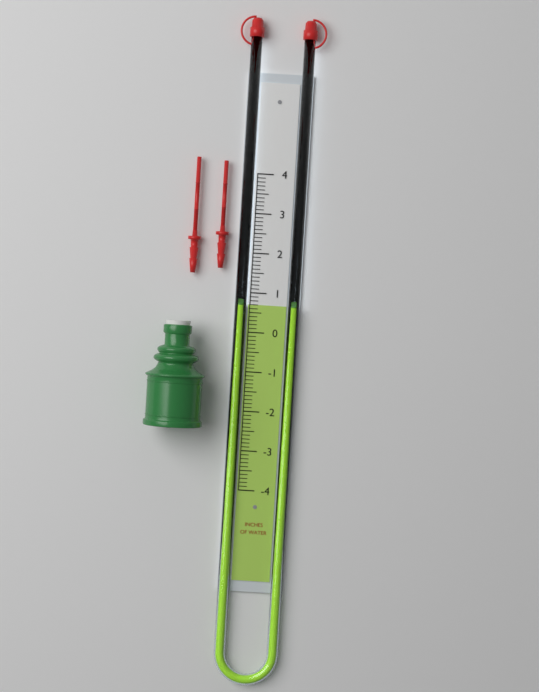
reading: 0.7 in
